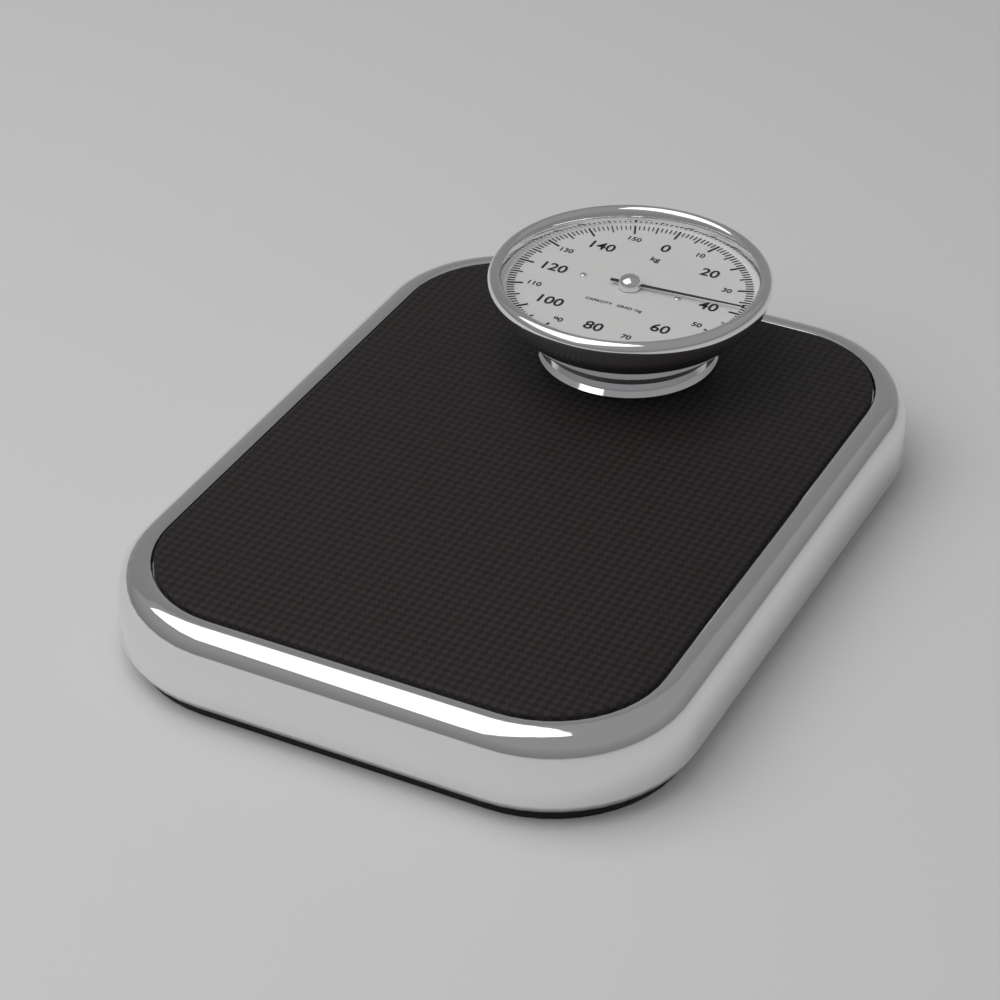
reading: 38 kg
